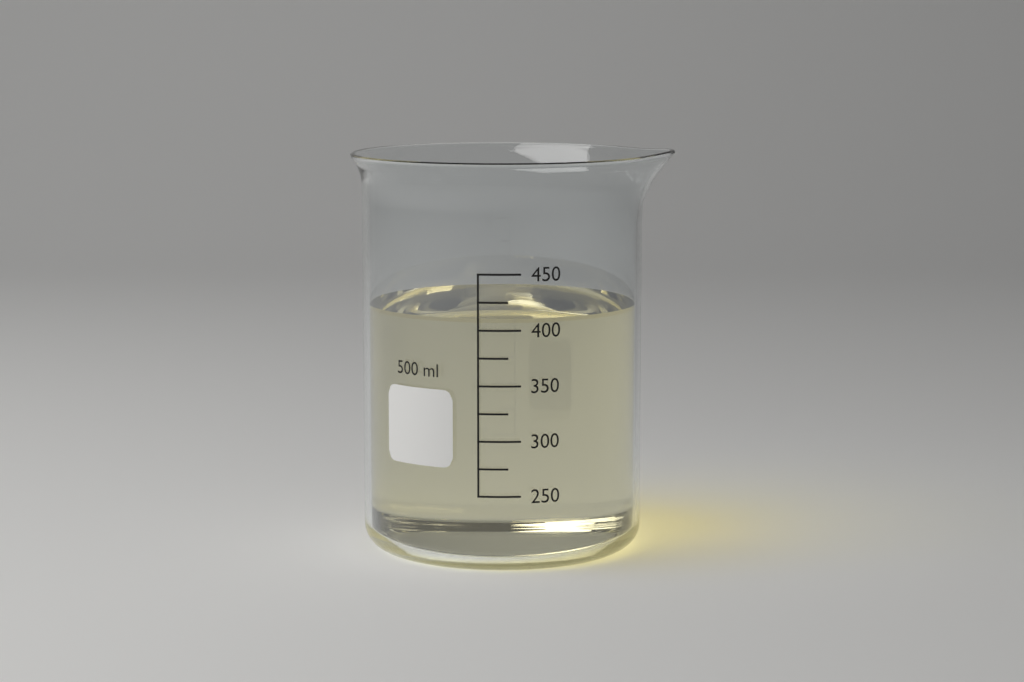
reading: 410 ml
